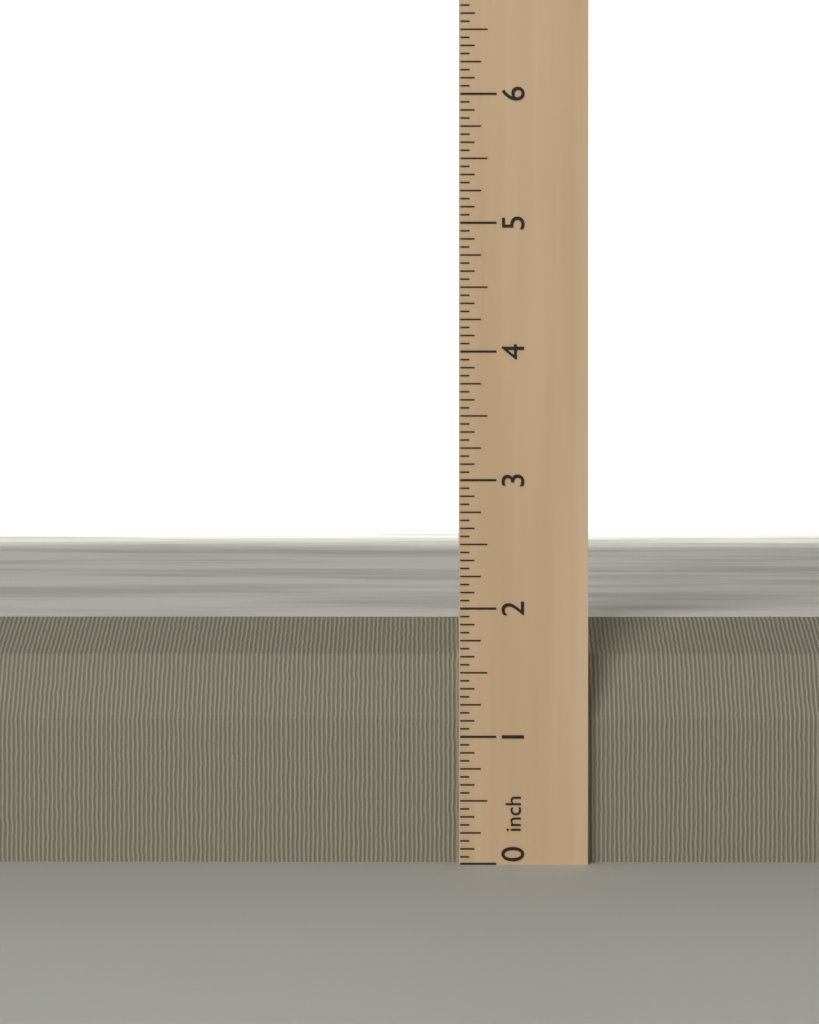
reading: 1.8750 inch
